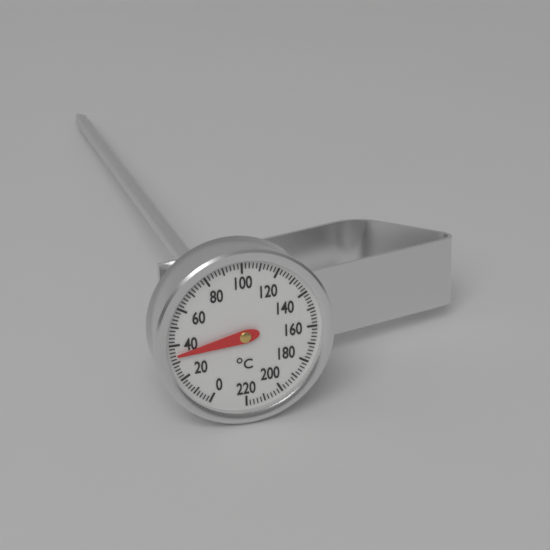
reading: 34 °C
